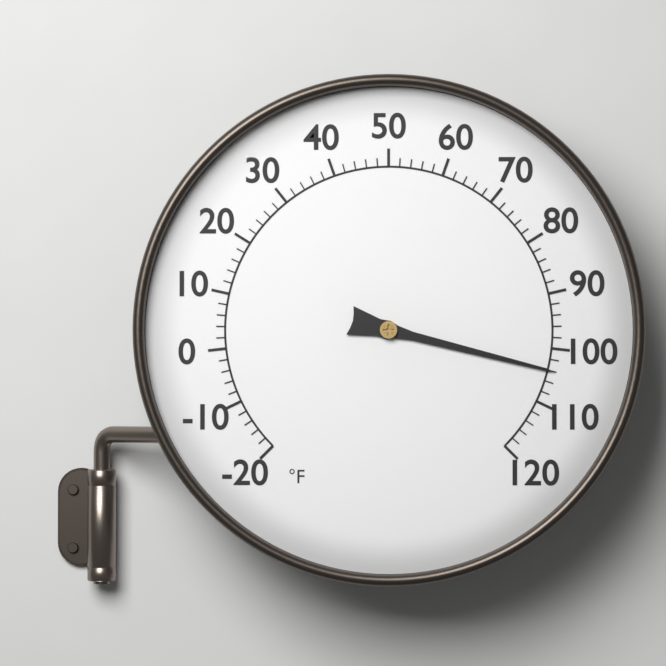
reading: 104 °F
